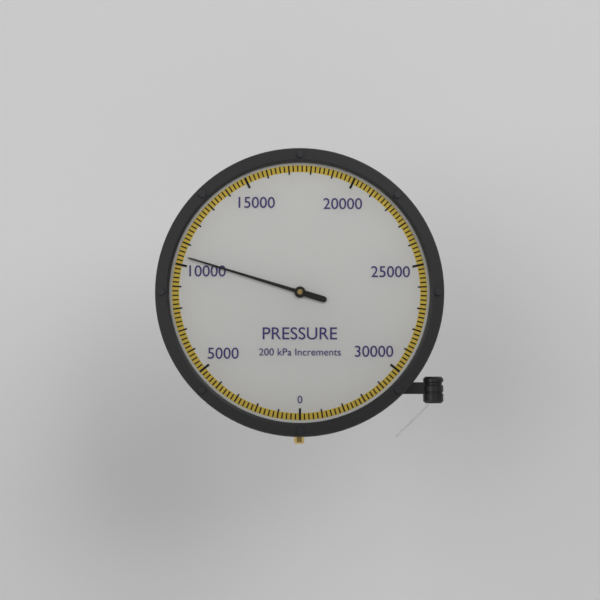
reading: 10400 kPa
